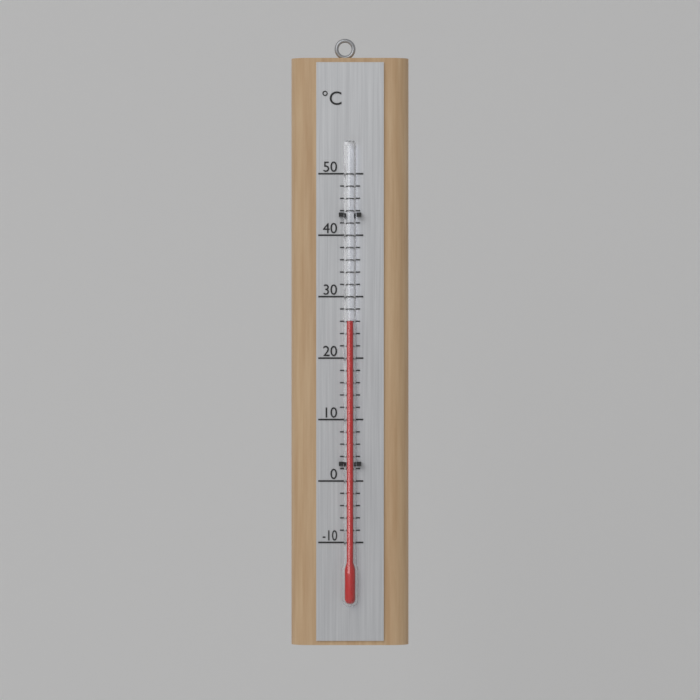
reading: 26 °C
